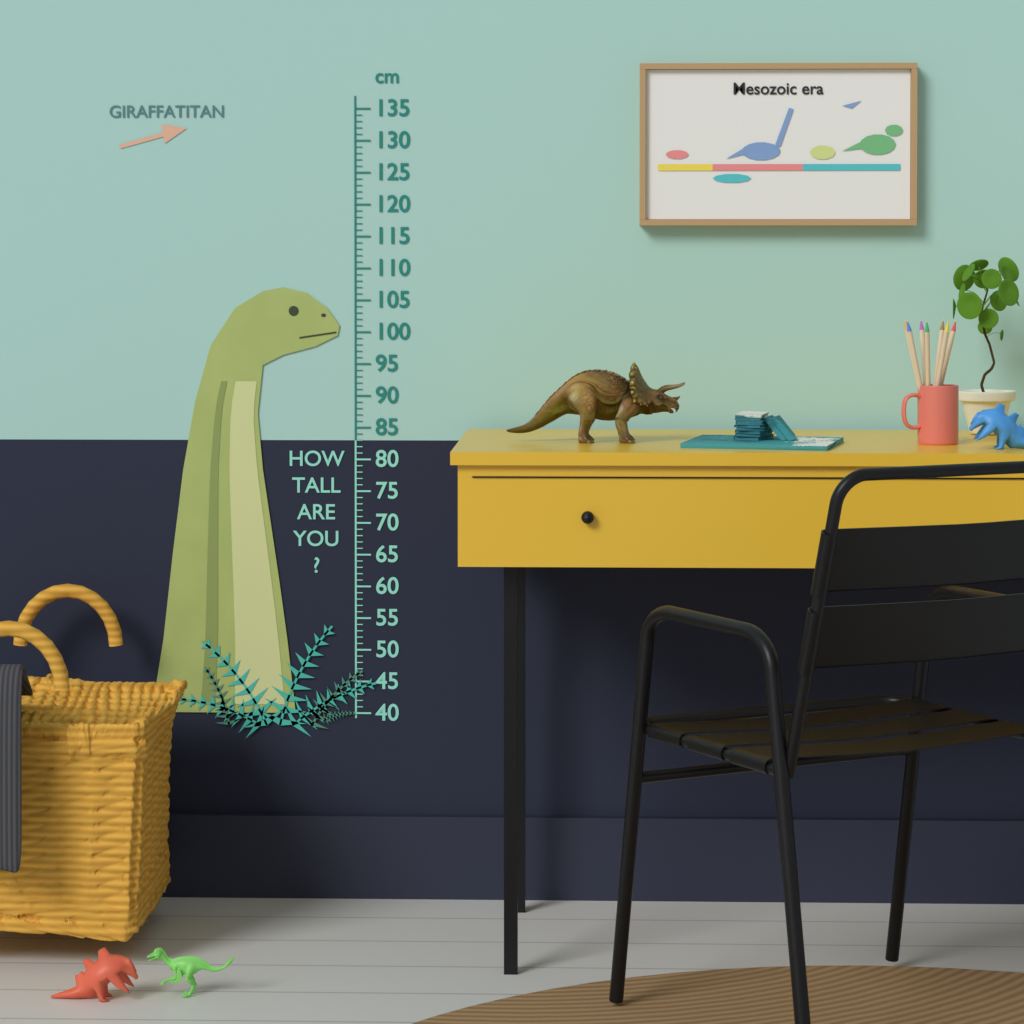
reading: 107 cm
